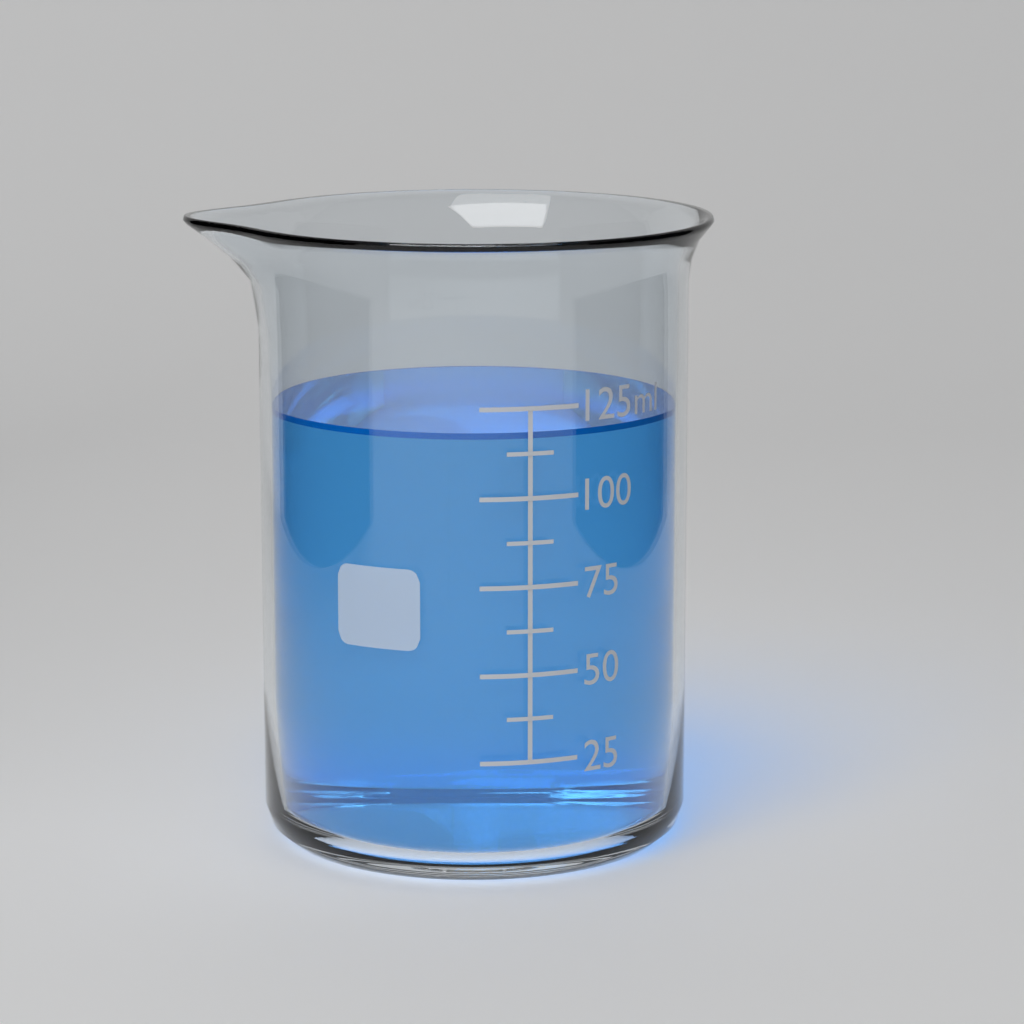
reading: 118.0 ml
